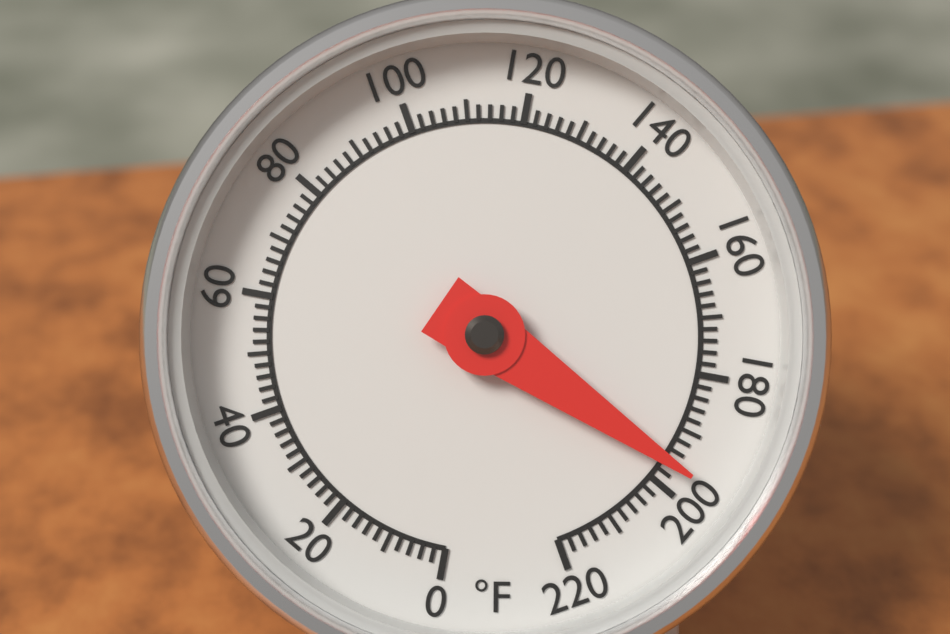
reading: 196 °F
